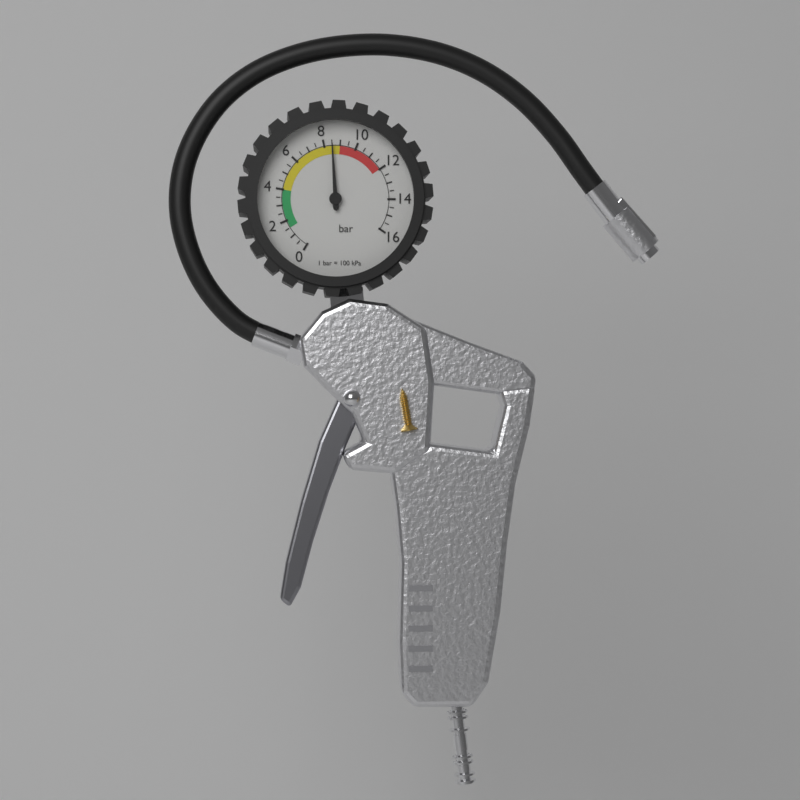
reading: 8.5 bar
